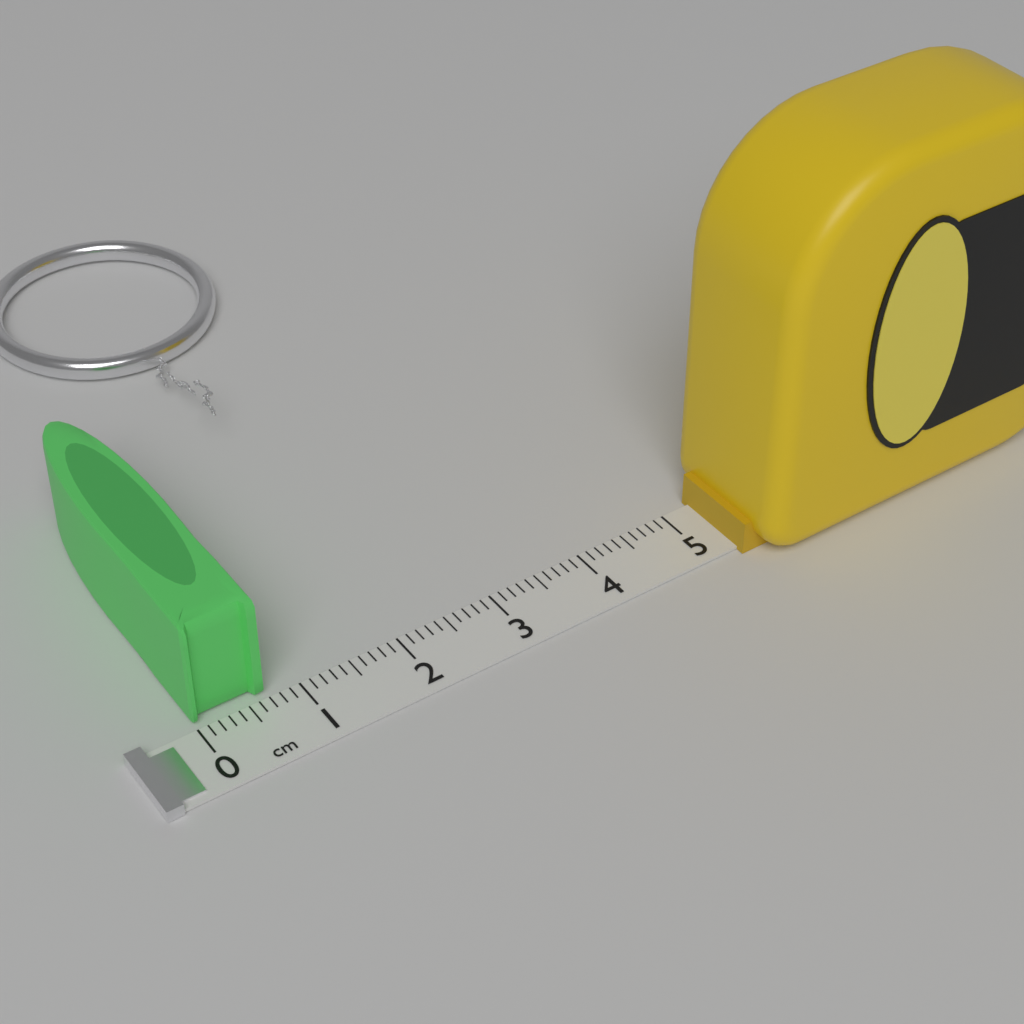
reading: 0.7 cm
